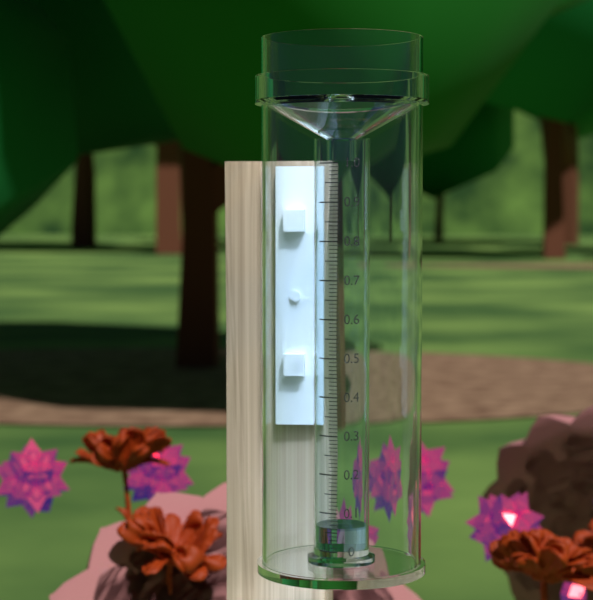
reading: 0.06 (no unit)
